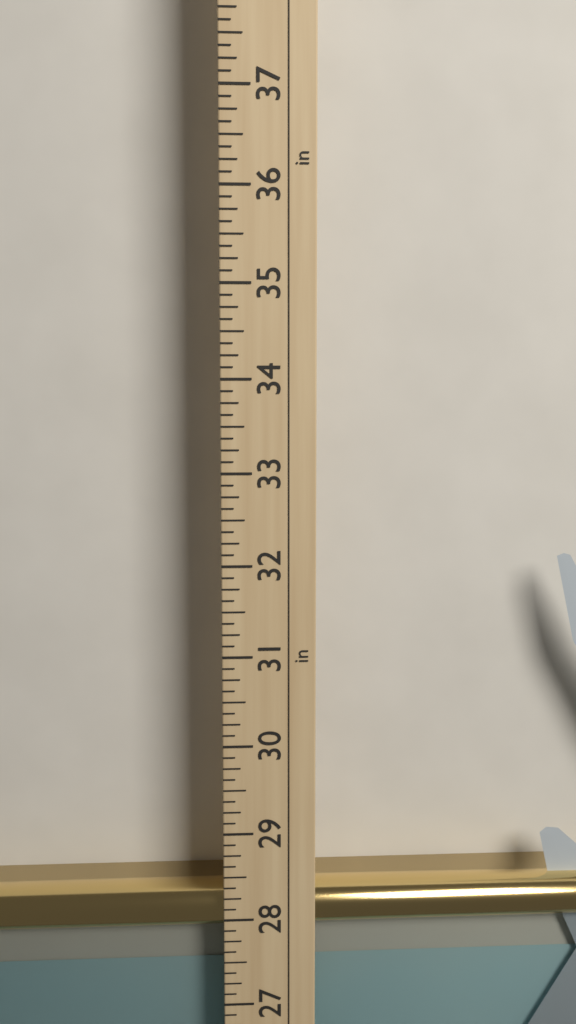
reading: 28.250 in
